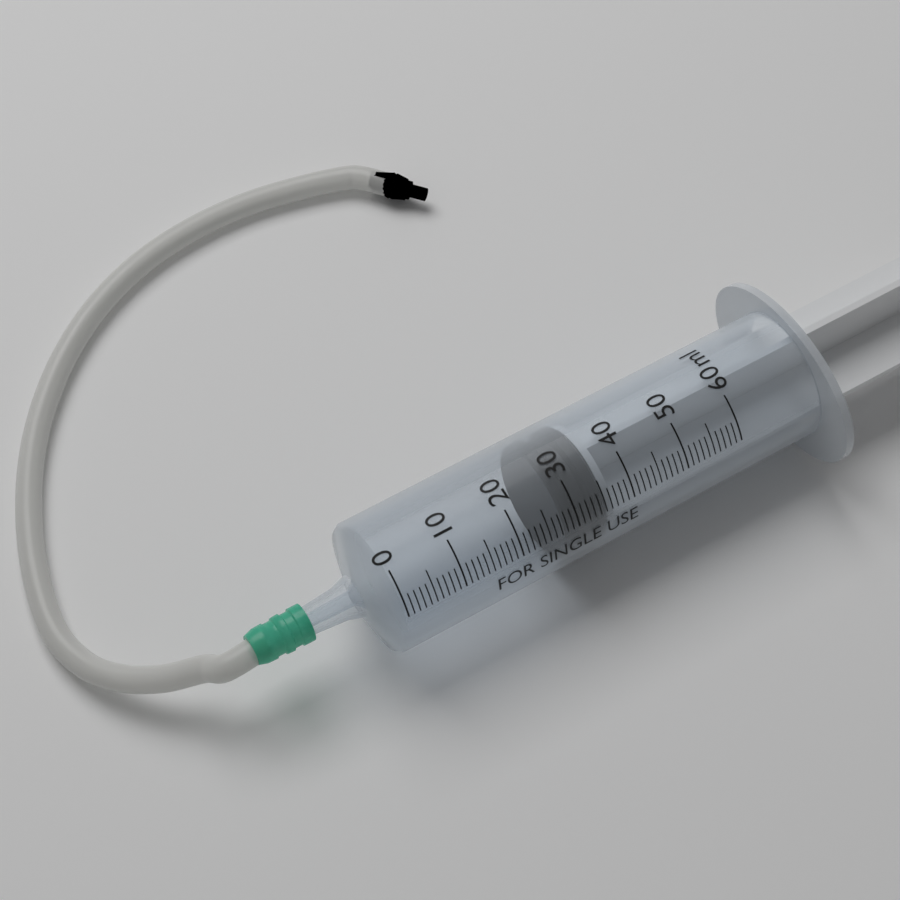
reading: 28 ml
